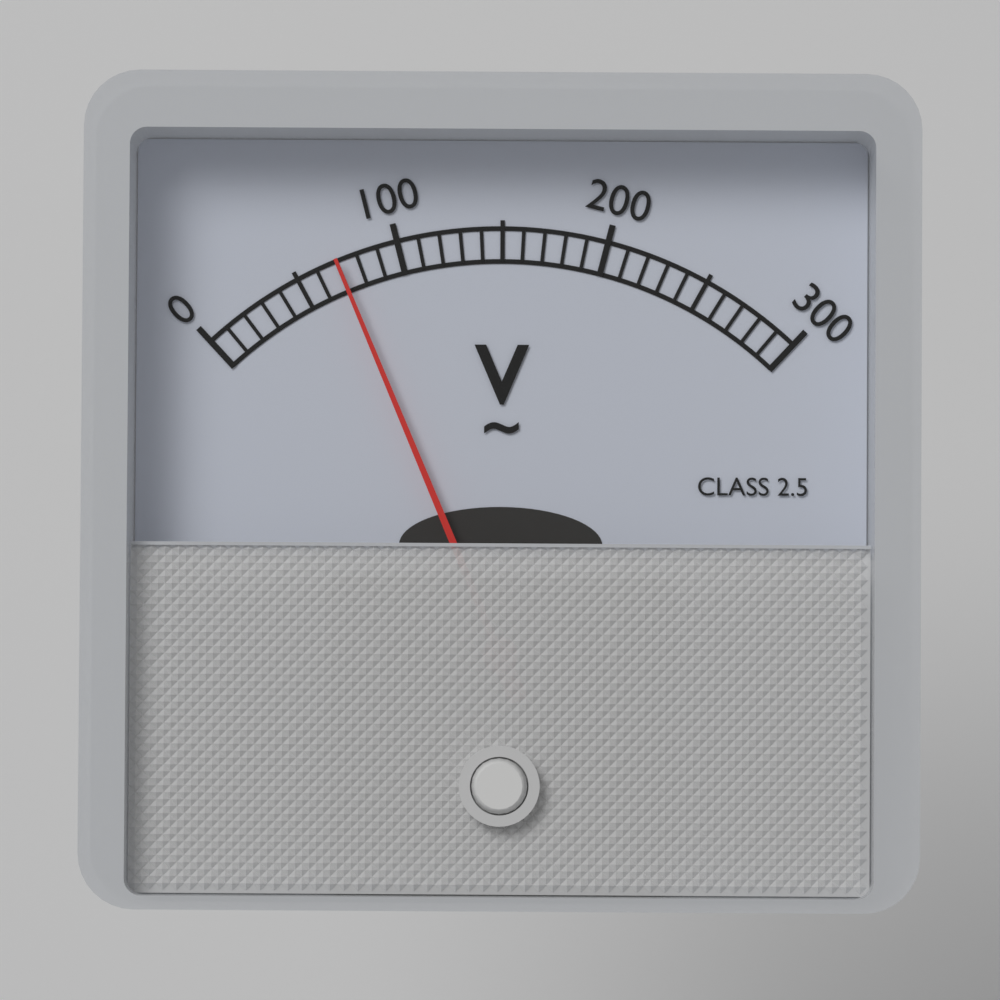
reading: 70 V
